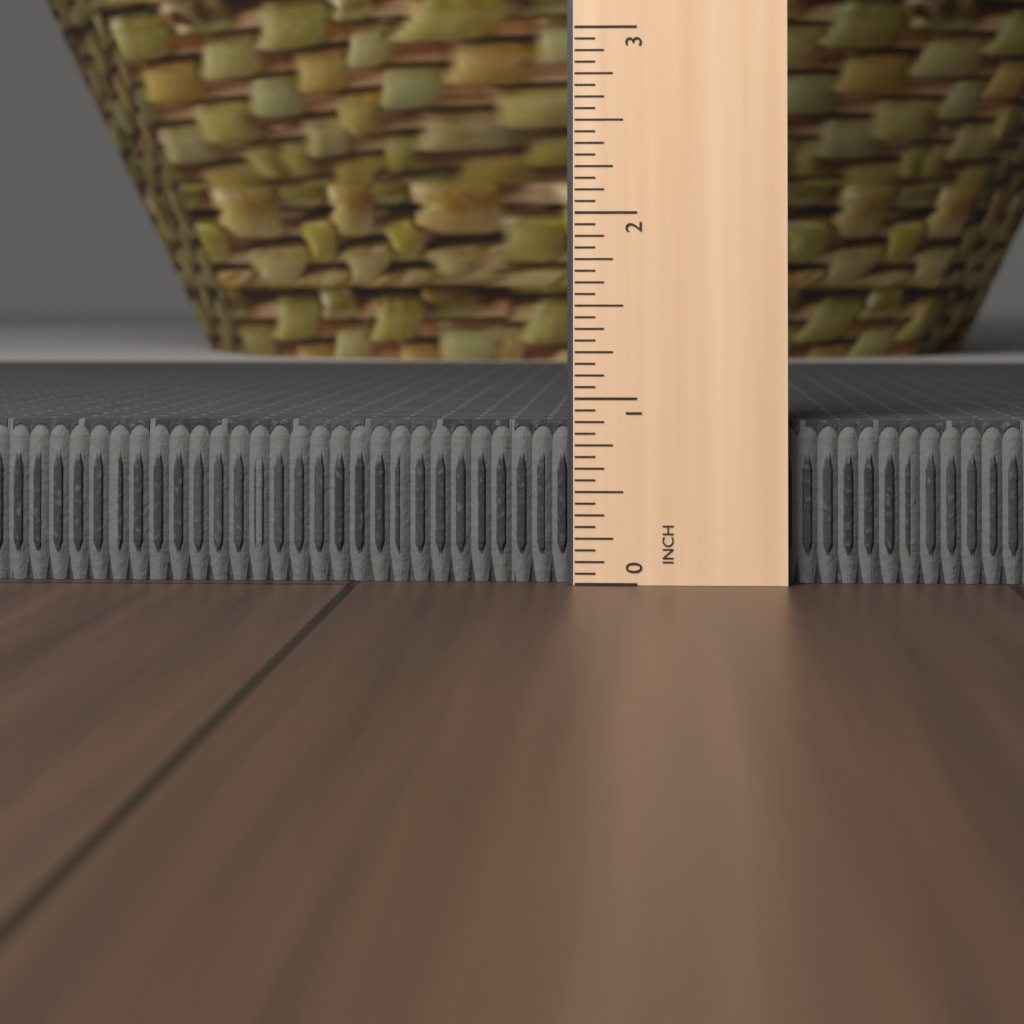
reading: 0.8750 in
